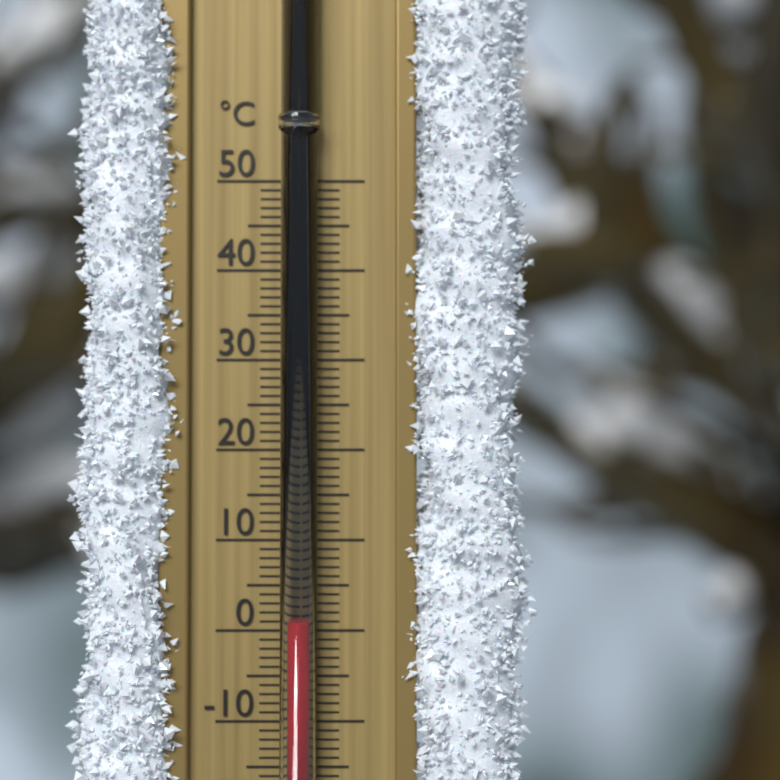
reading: 1 °C
